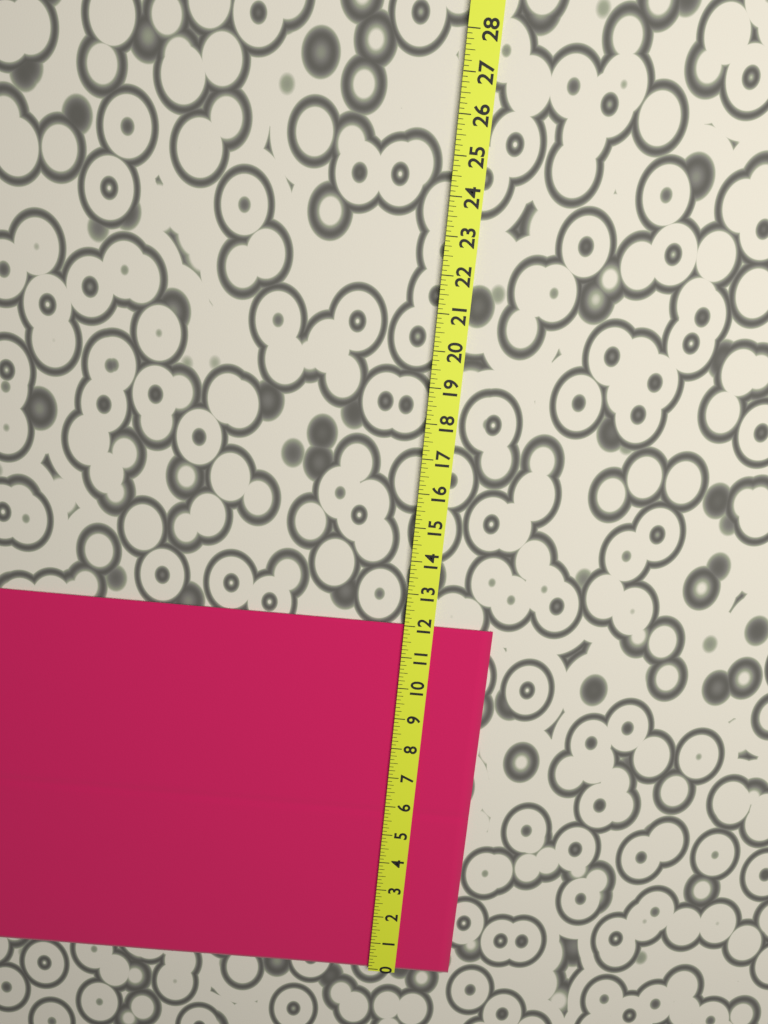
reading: 12.000 (no unit)
